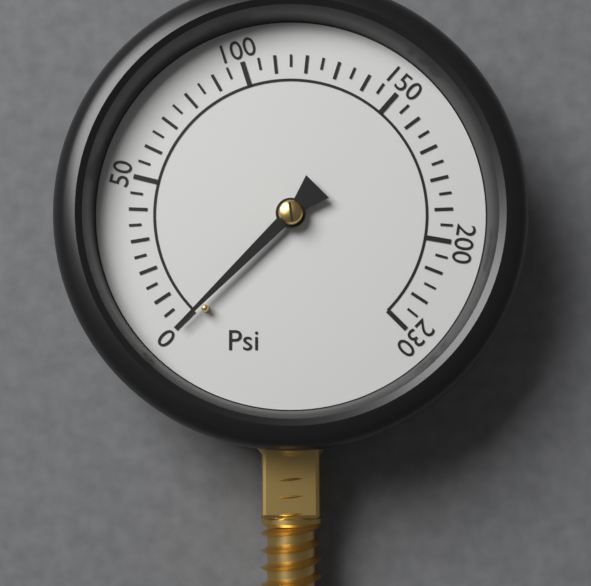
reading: 0 psi
